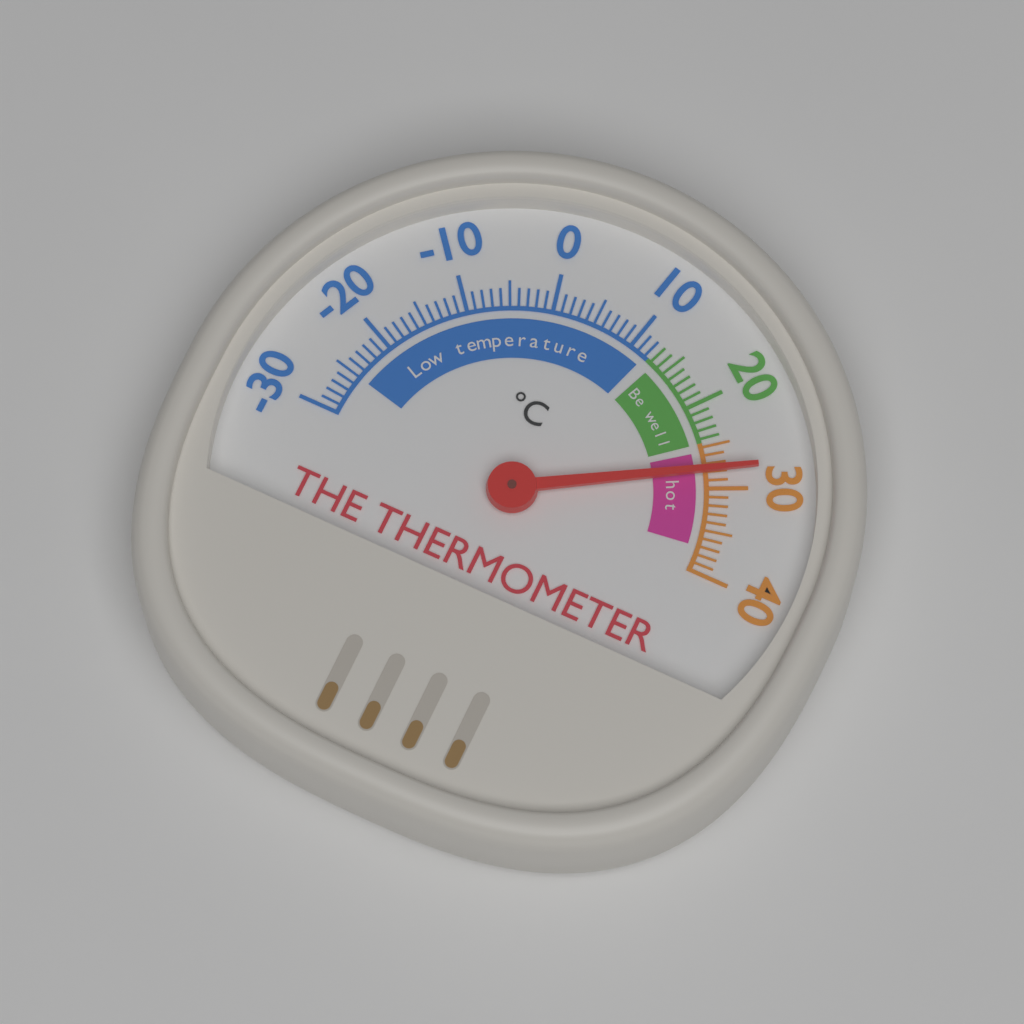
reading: 28 °C
